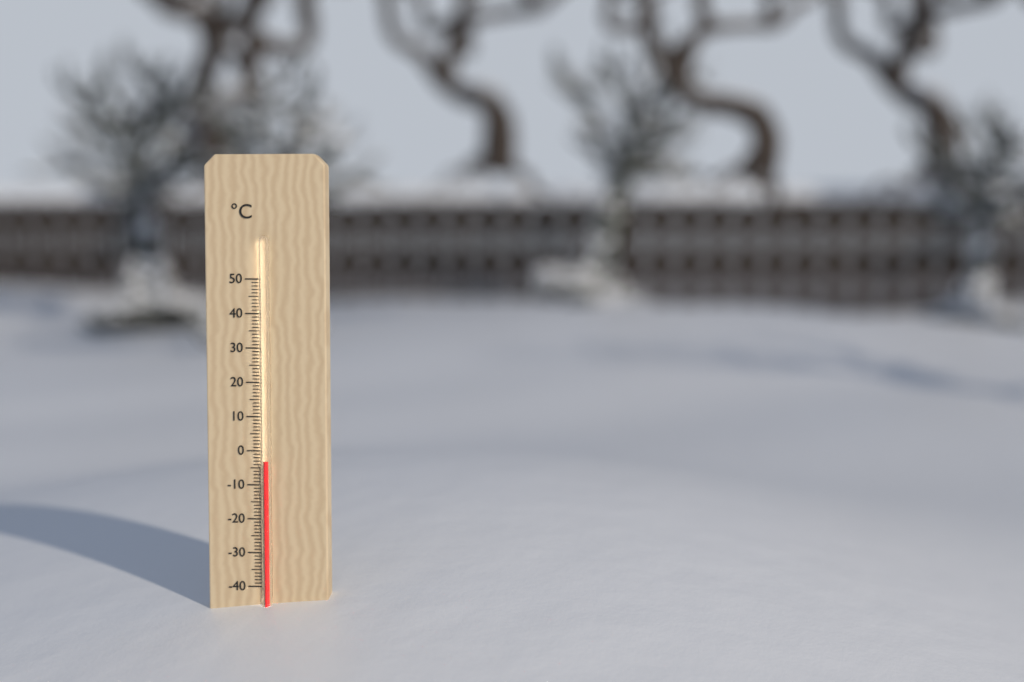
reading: -3 °C
